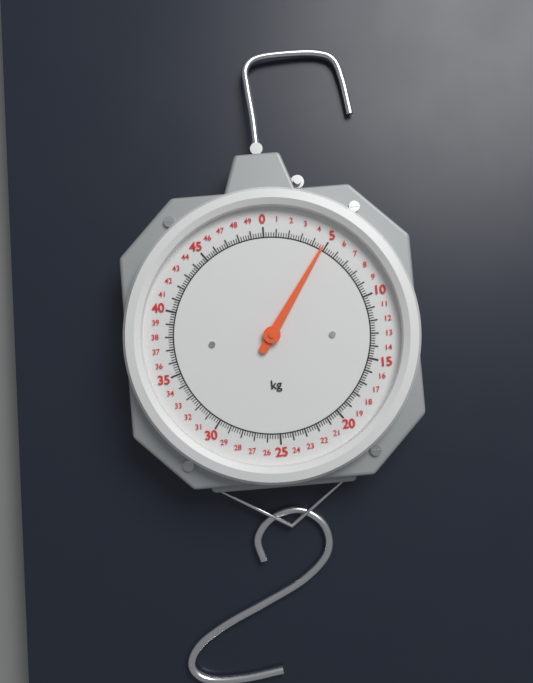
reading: 4.8 kg
